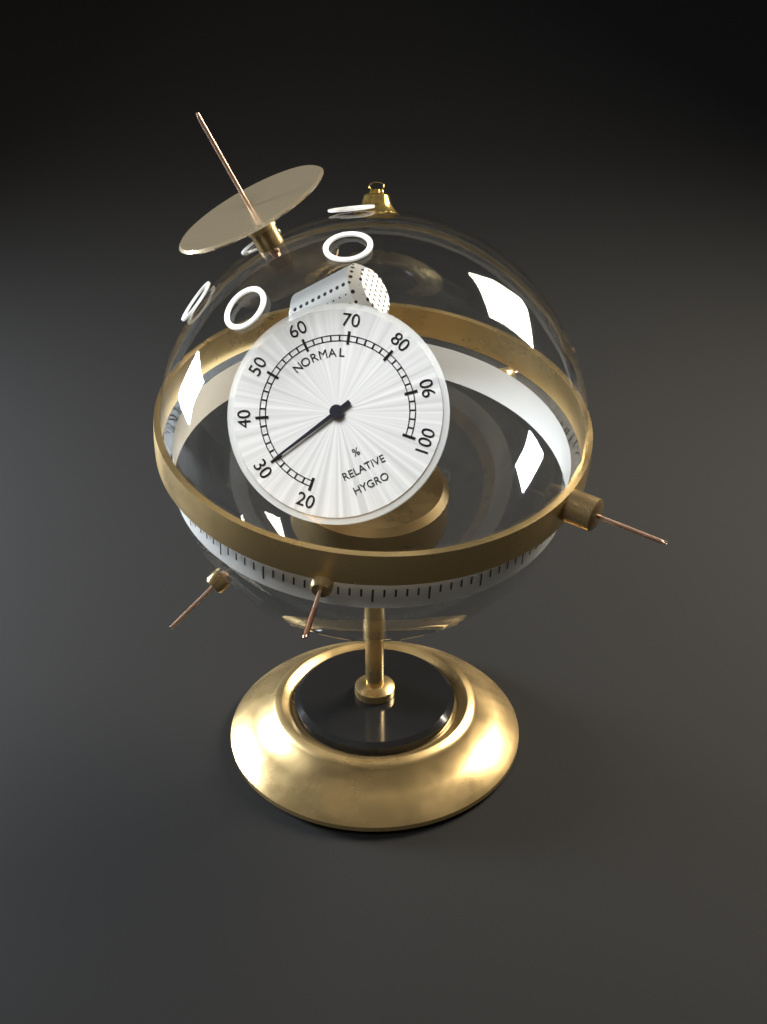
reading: 30 %
